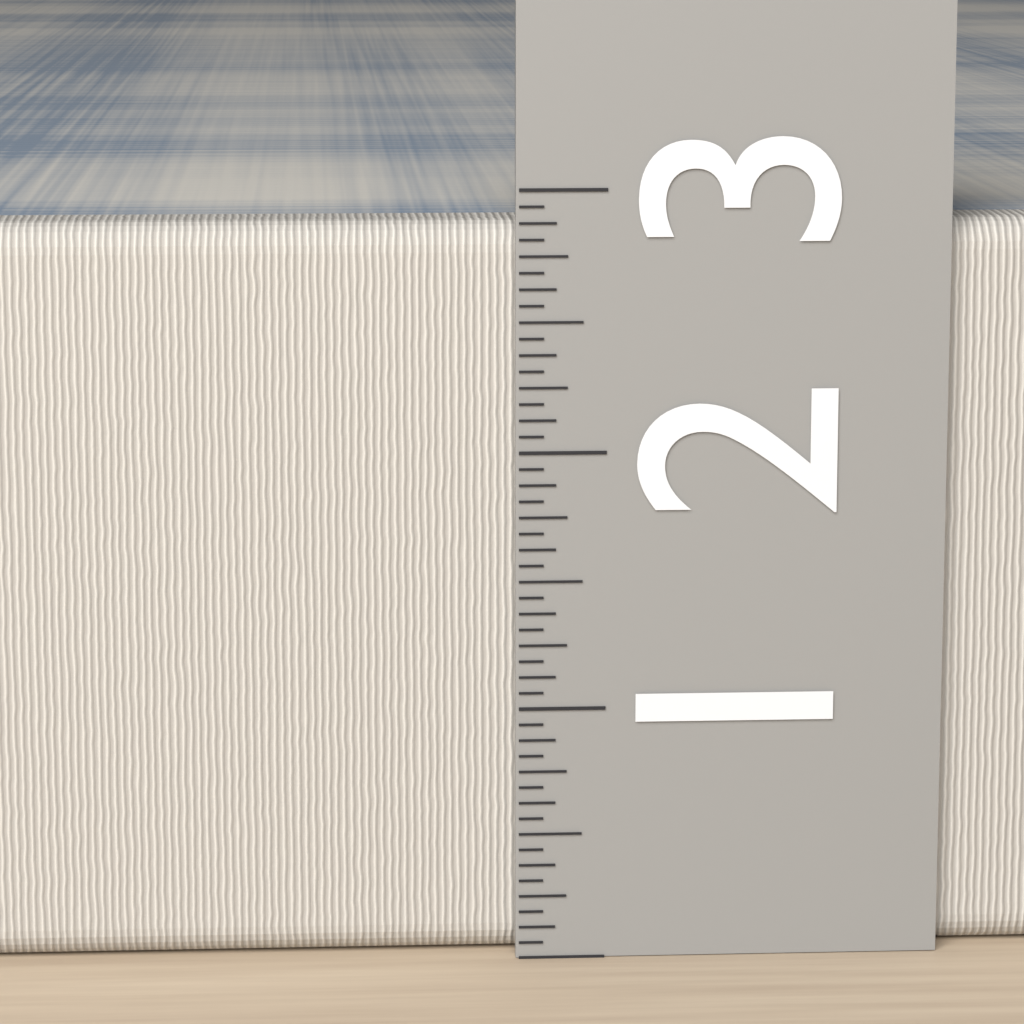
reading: 2.8750 (no unit)
